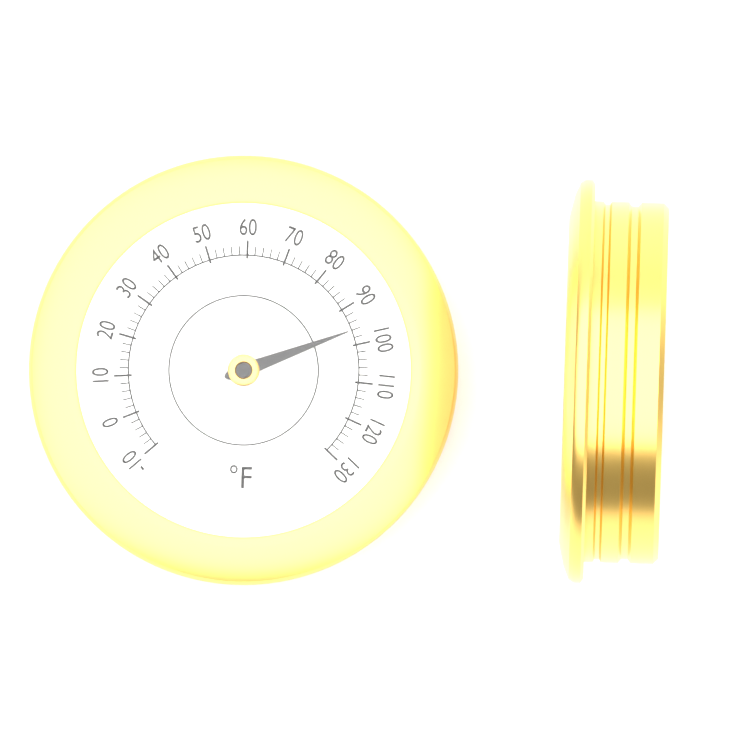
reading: 96 °F
